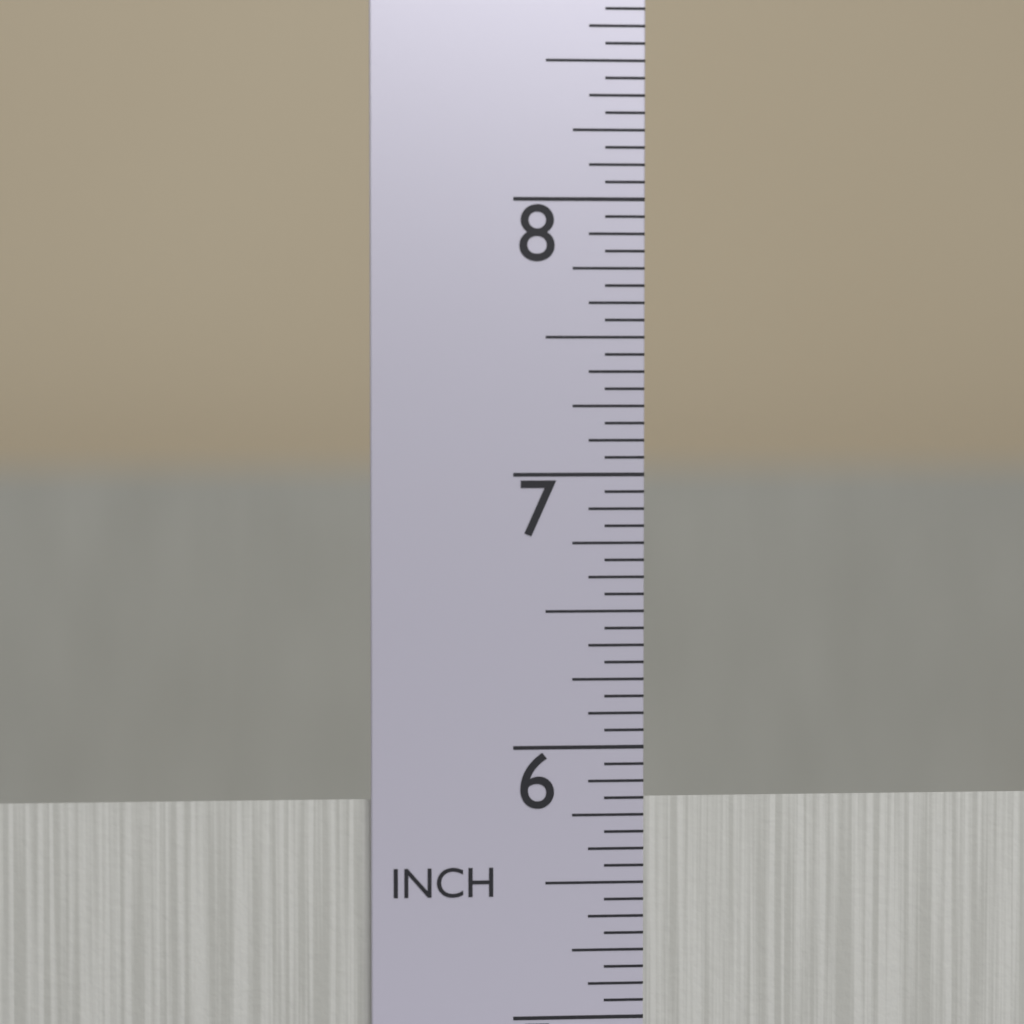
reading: 5.8125 in
